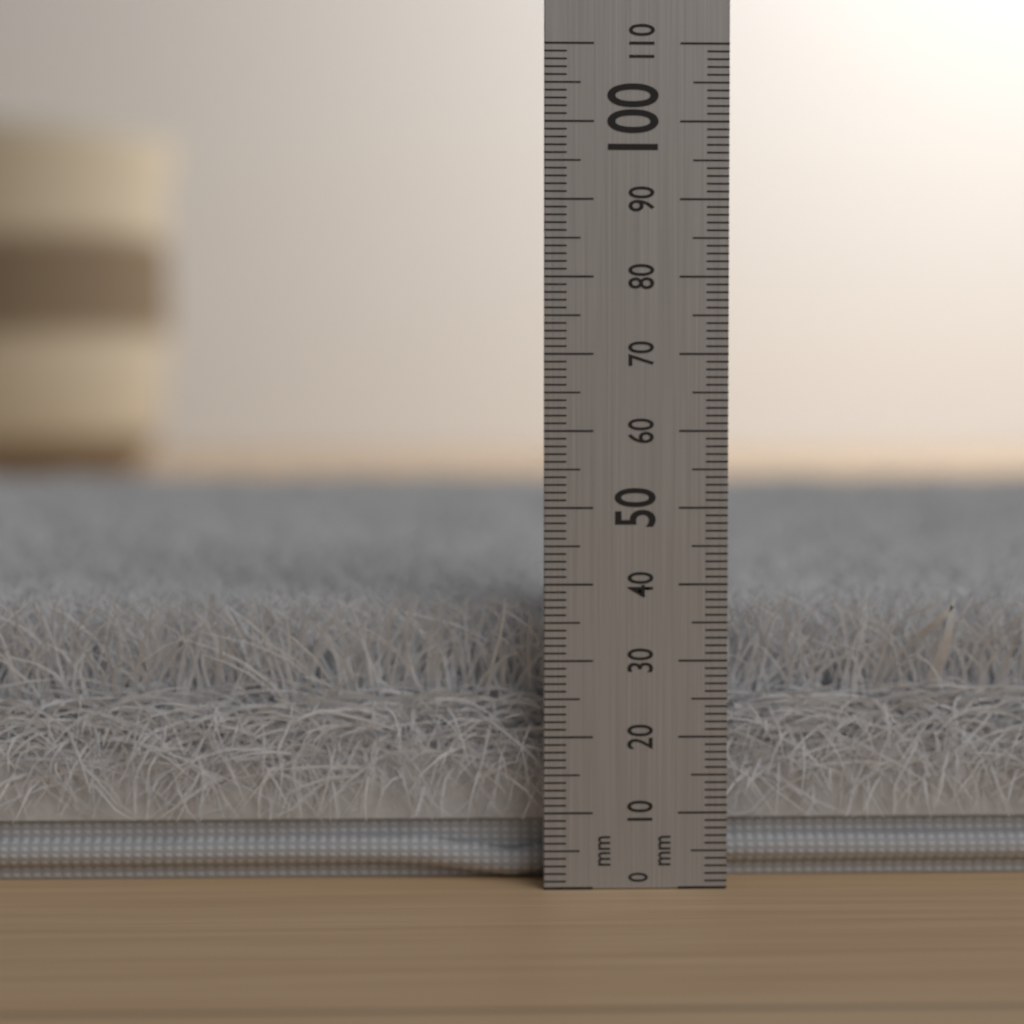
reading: 38 mm
